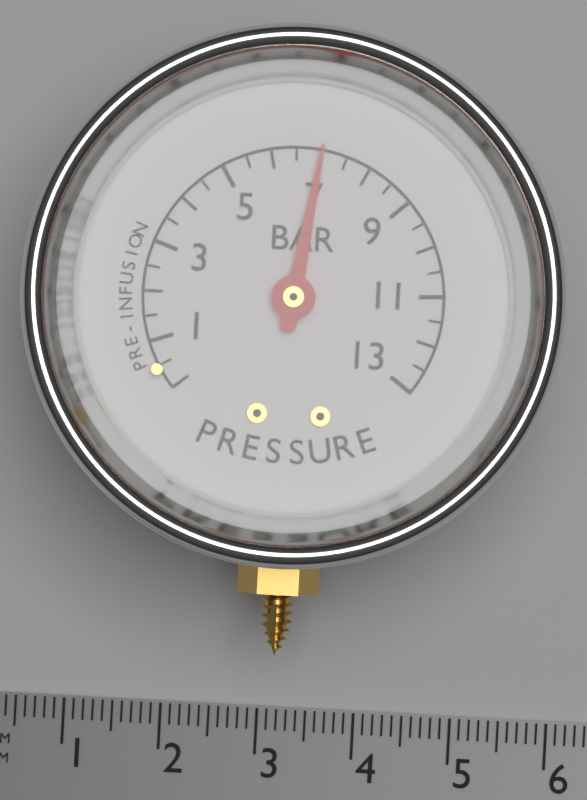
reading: 7.0 bar
